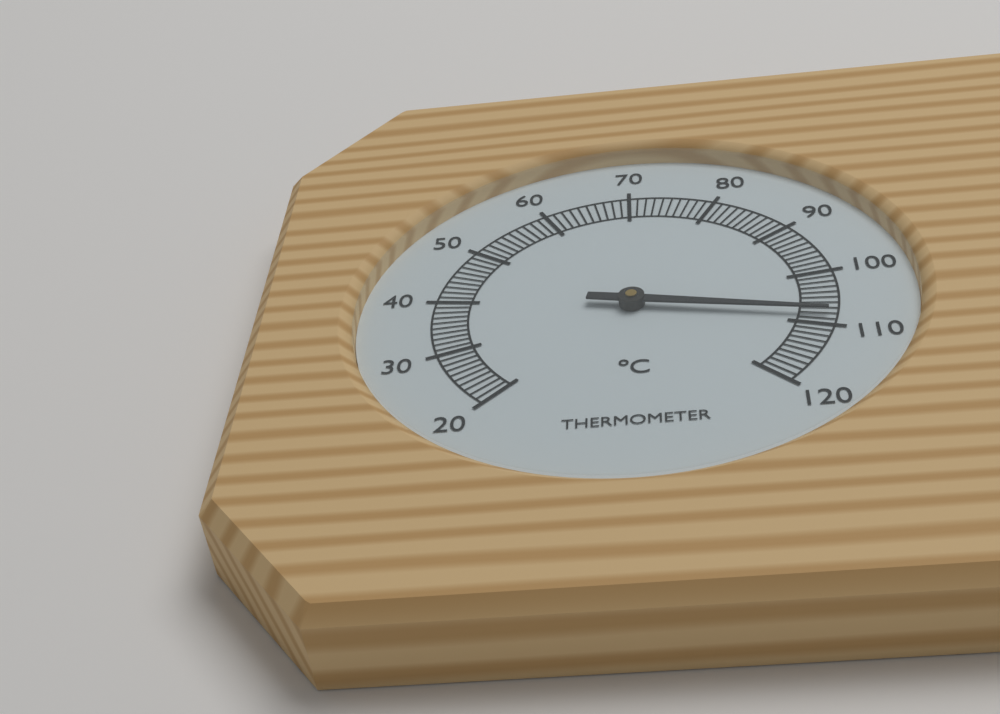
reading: 108 °C
